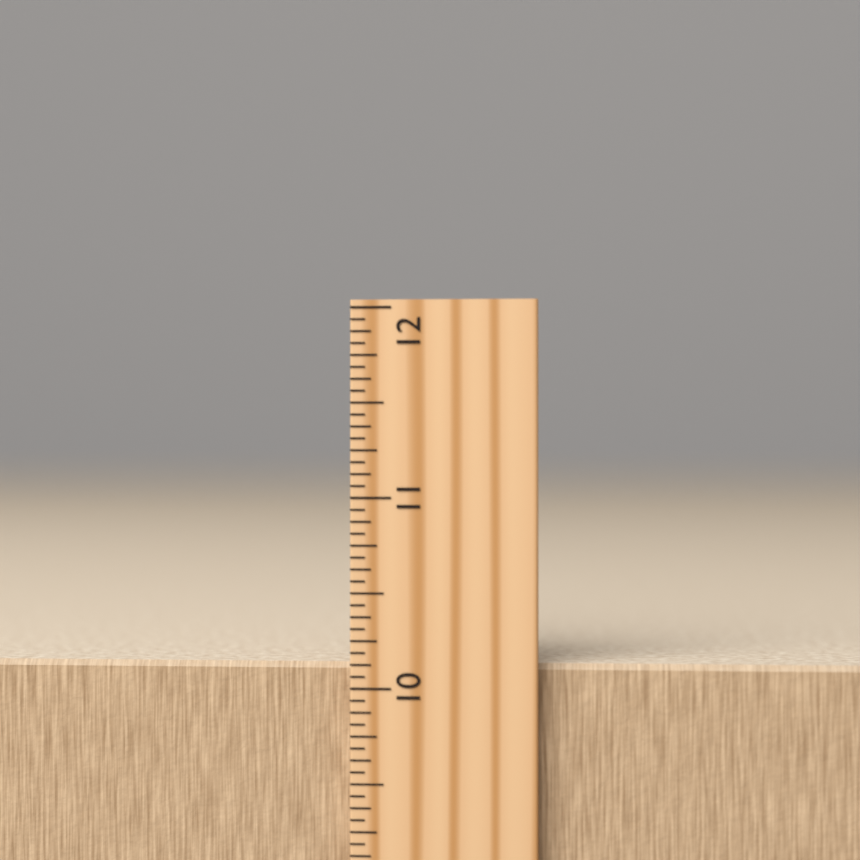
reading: 10.1250 inch
